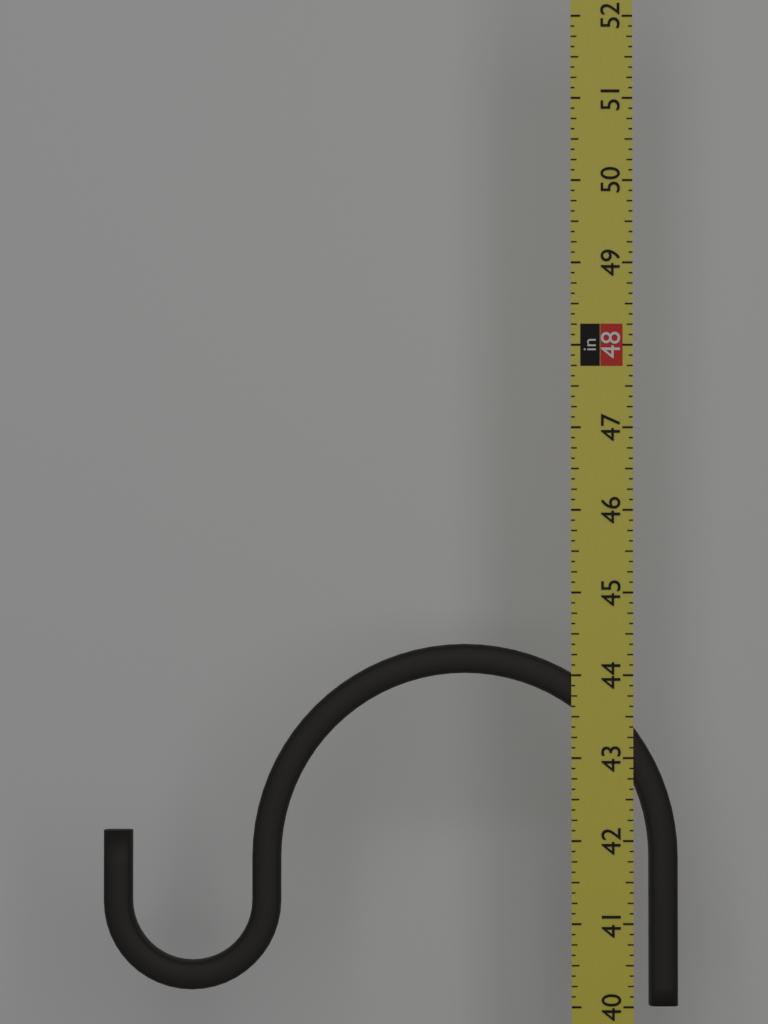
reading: 44.375 in
